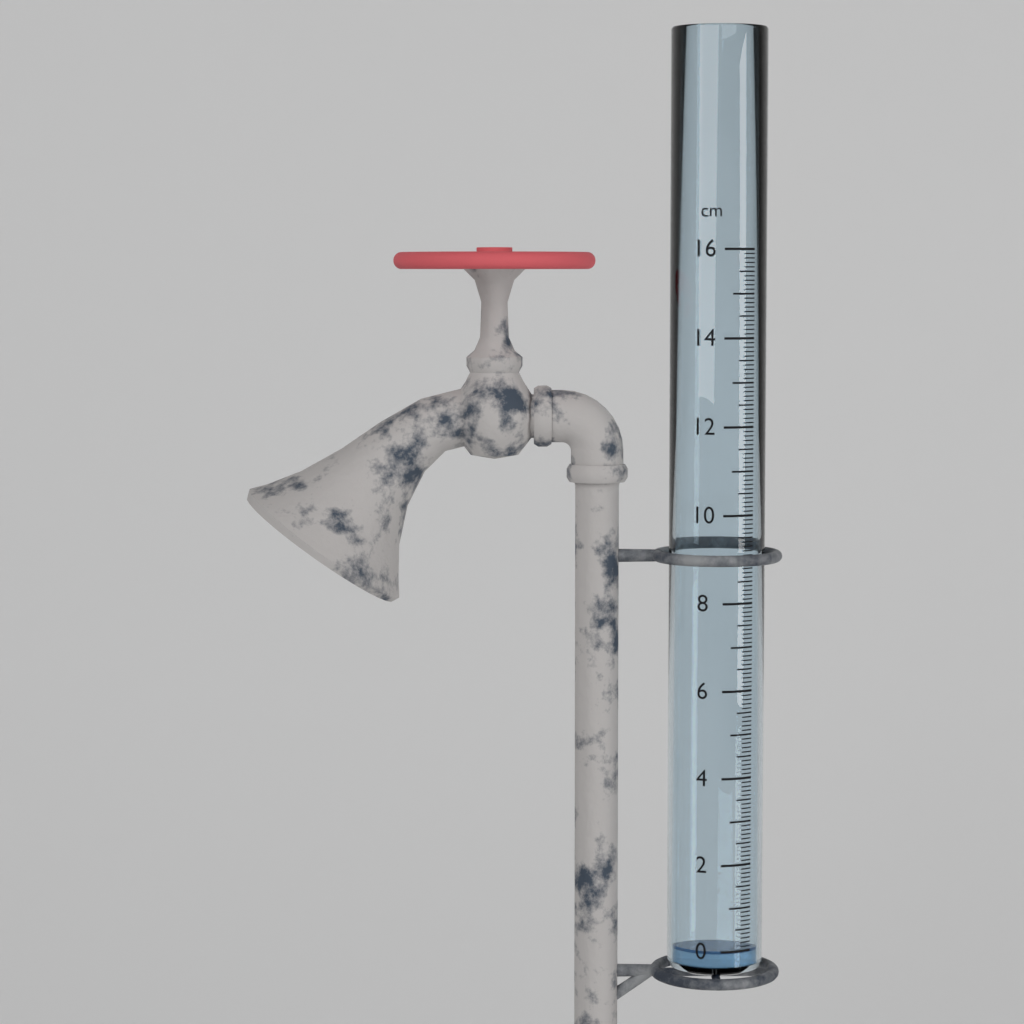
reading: 0.0 cm
